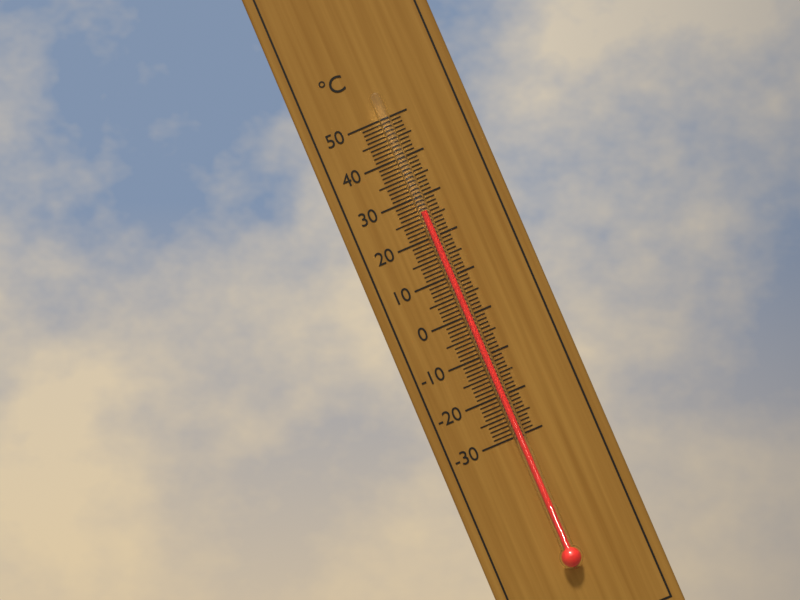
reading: 26 °C
